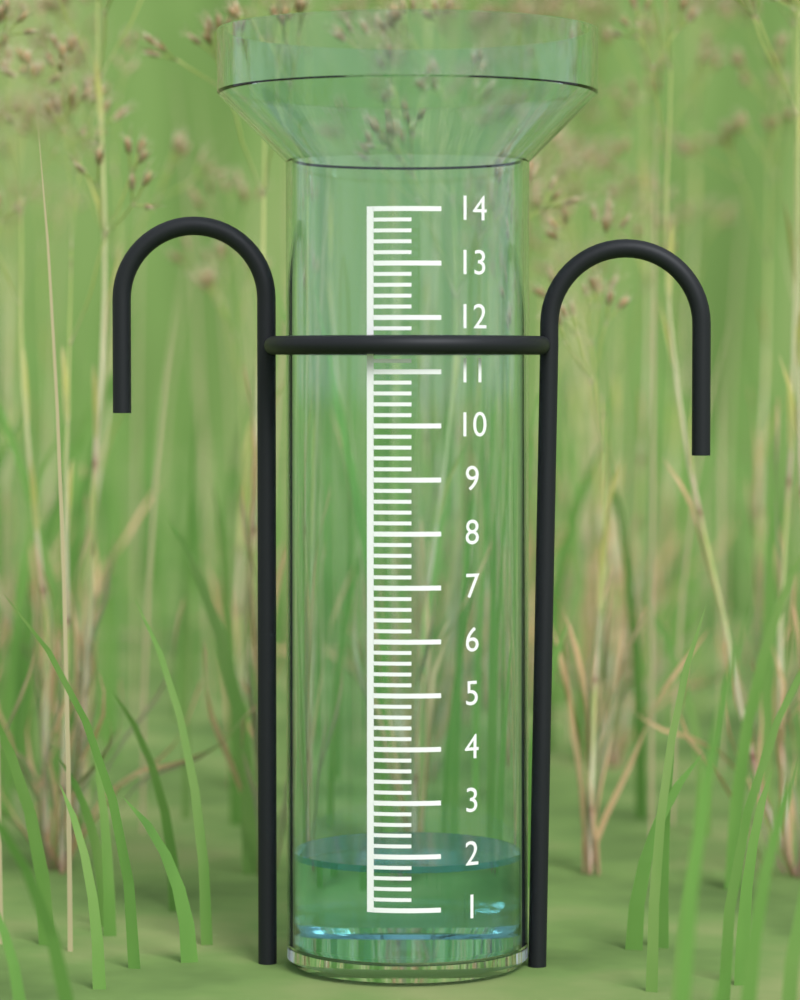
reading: 1.8 (no unit)
